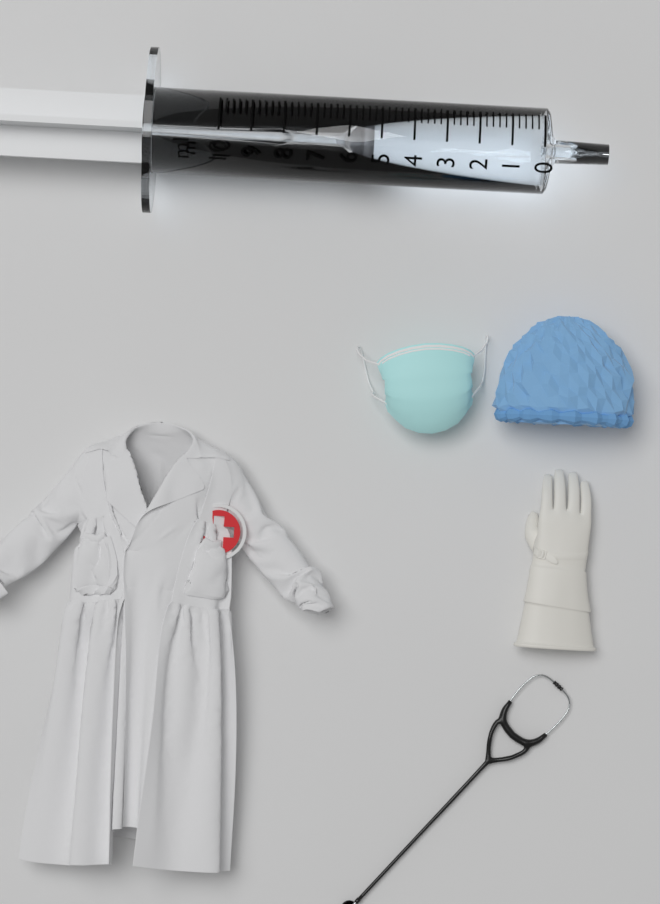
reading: 5.2 ml
